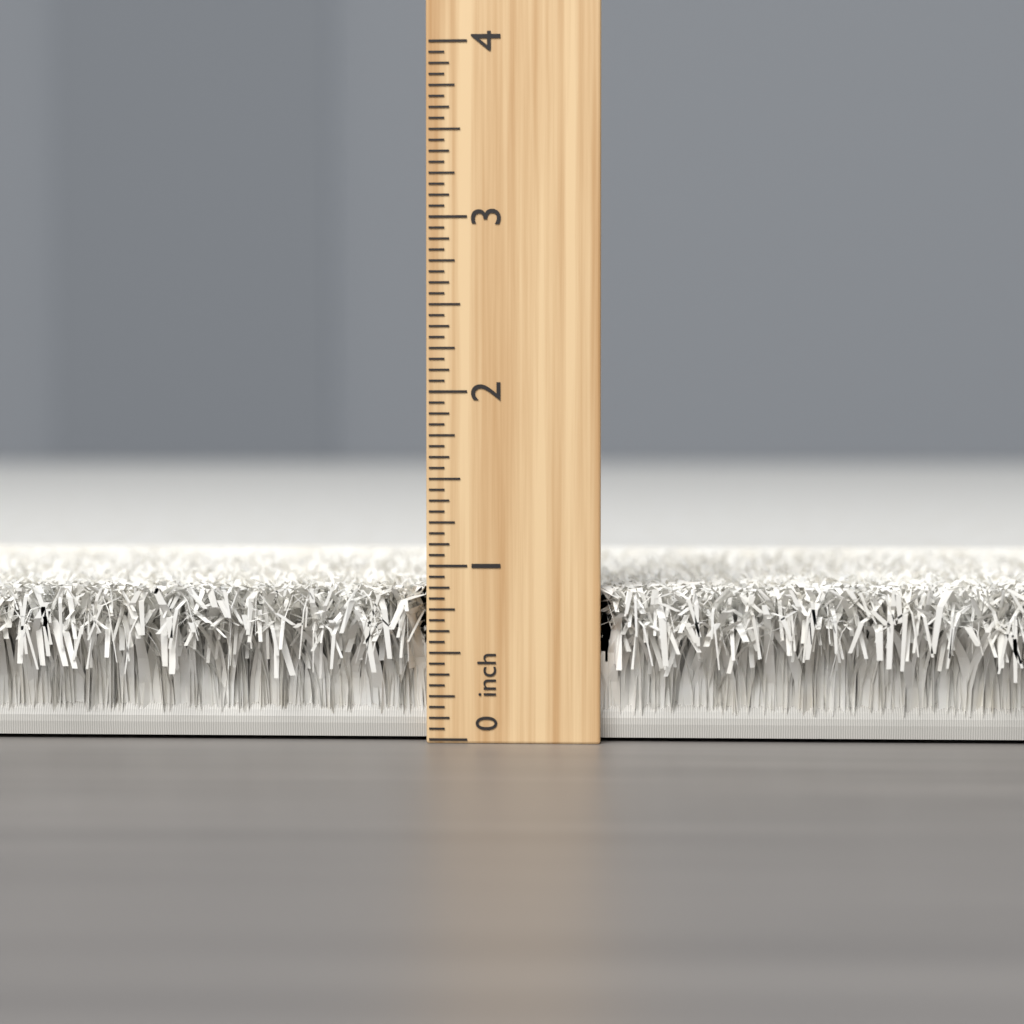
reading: 0.8750 inch
